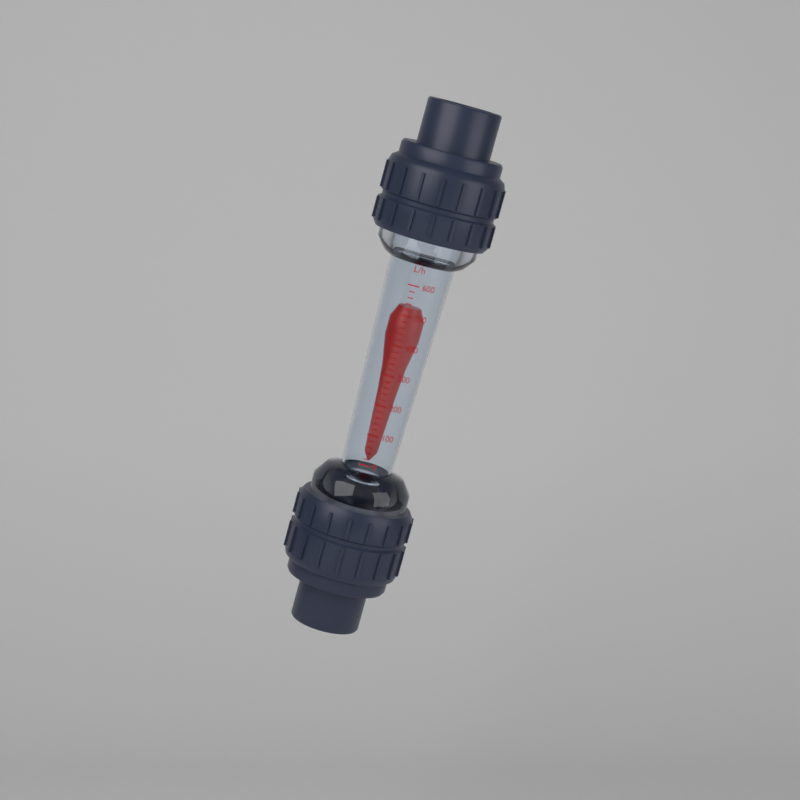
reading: 520 L/h
